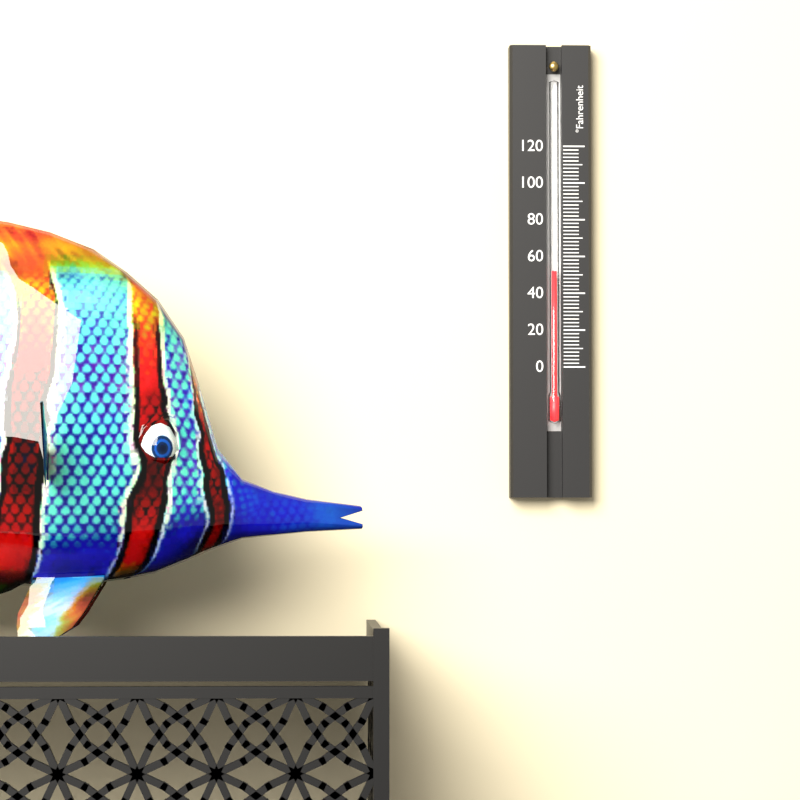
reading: 52 °F
